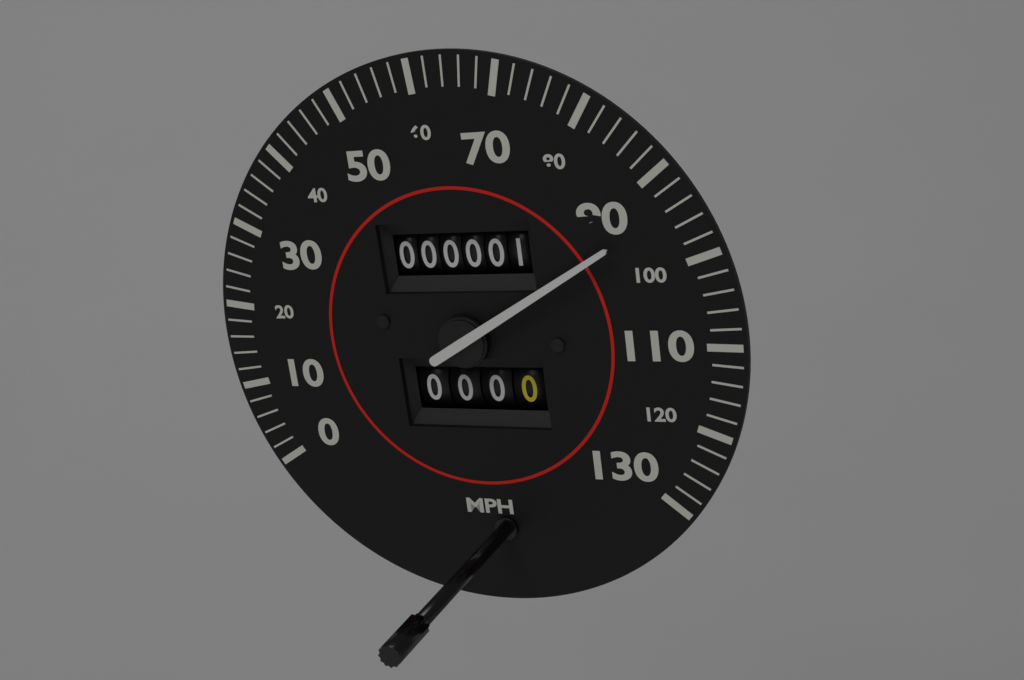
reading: 94 mph
